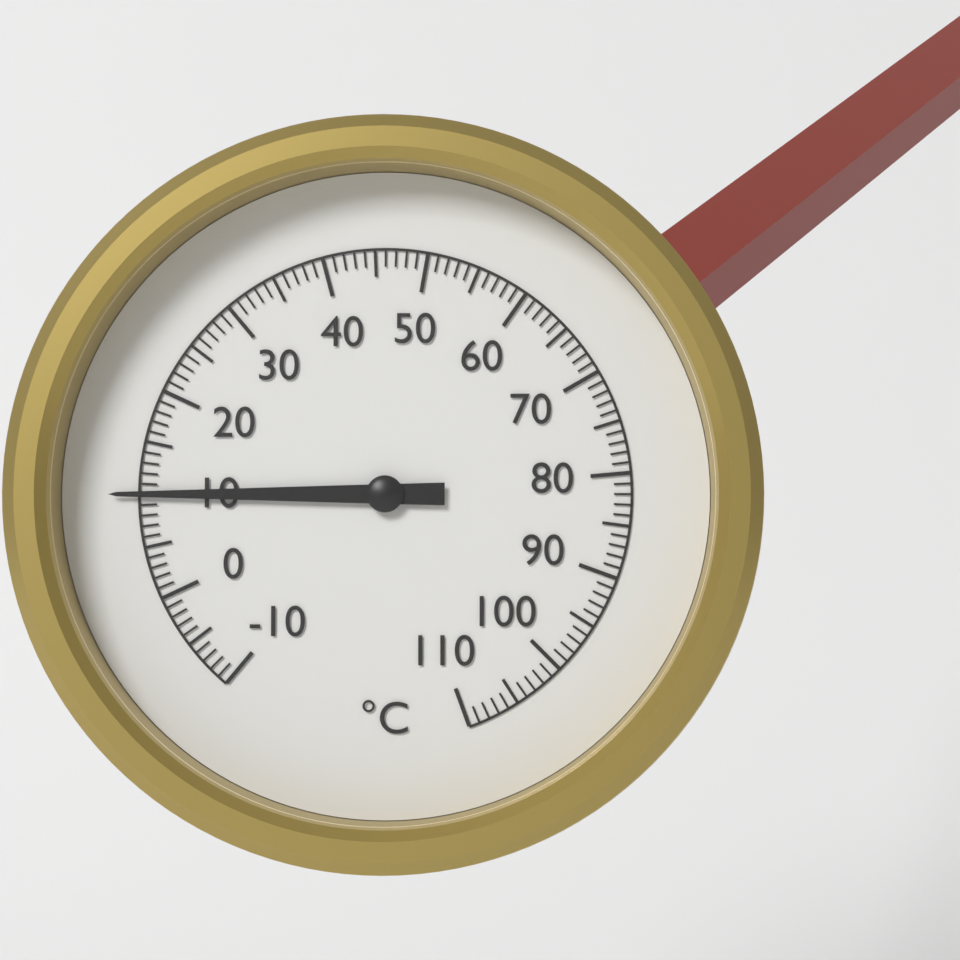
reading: 10 °C
